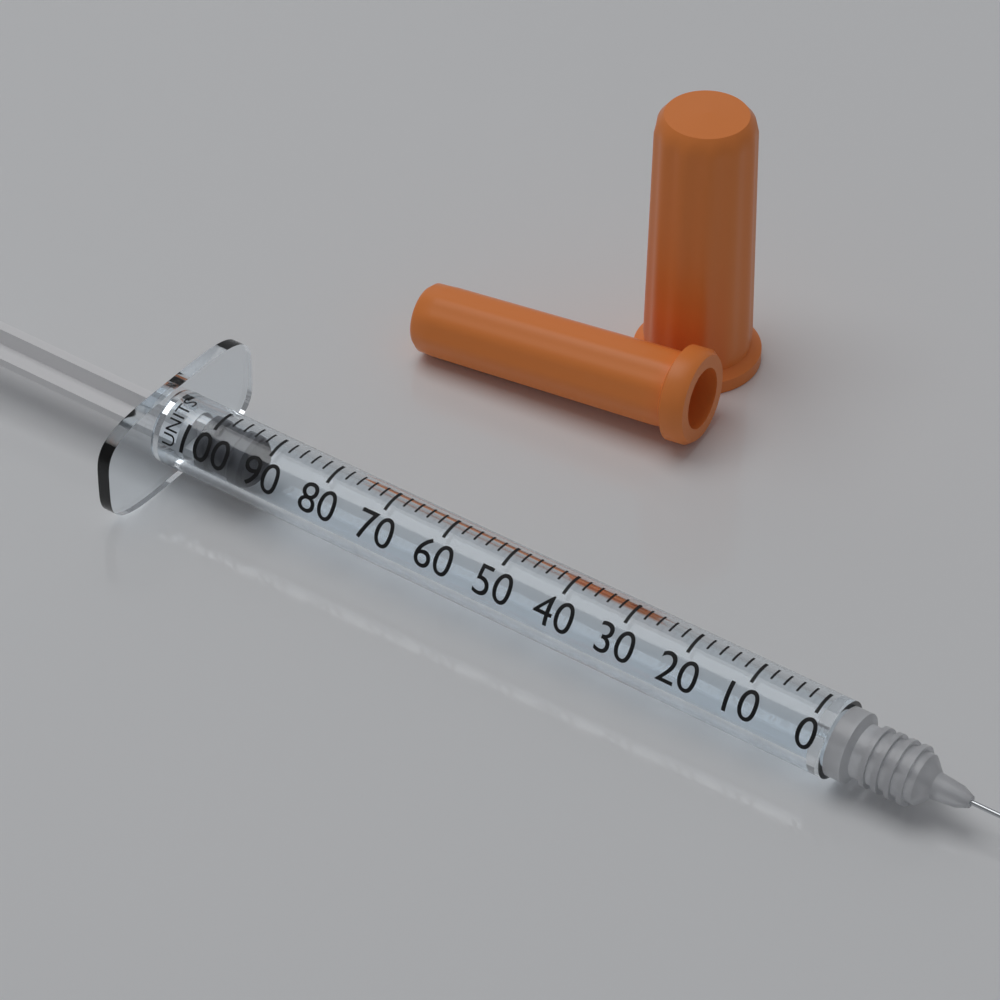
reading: 94 units
